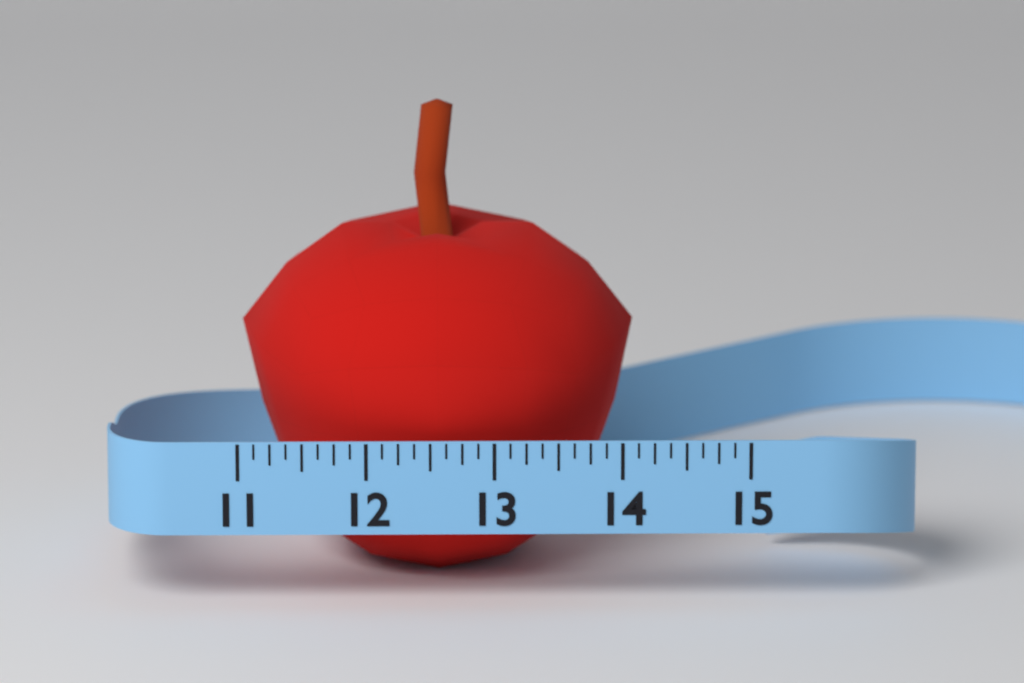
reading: 14.125 (no unit)
